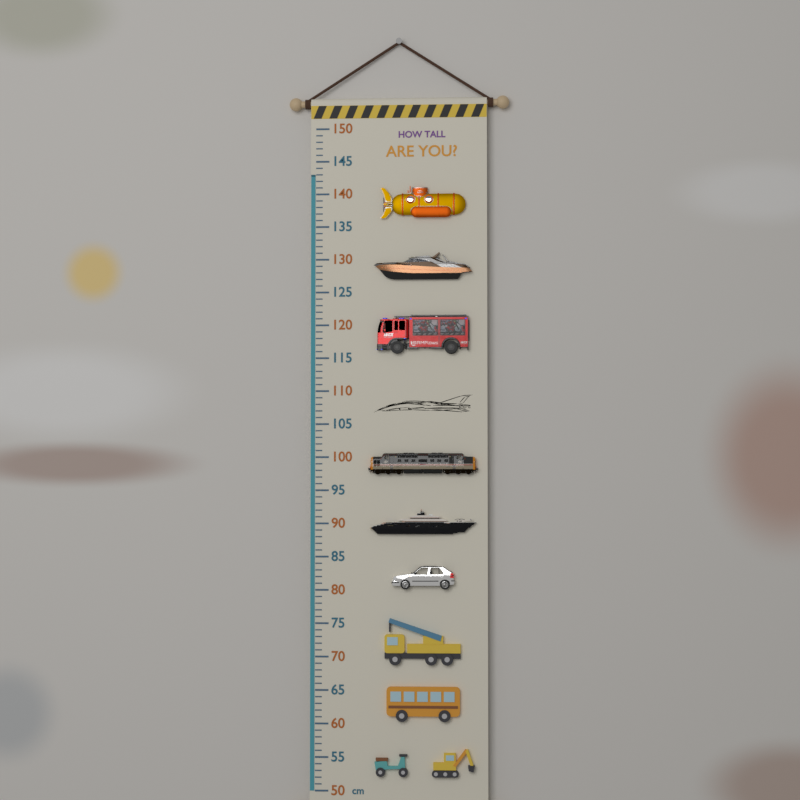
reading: 143 cm
